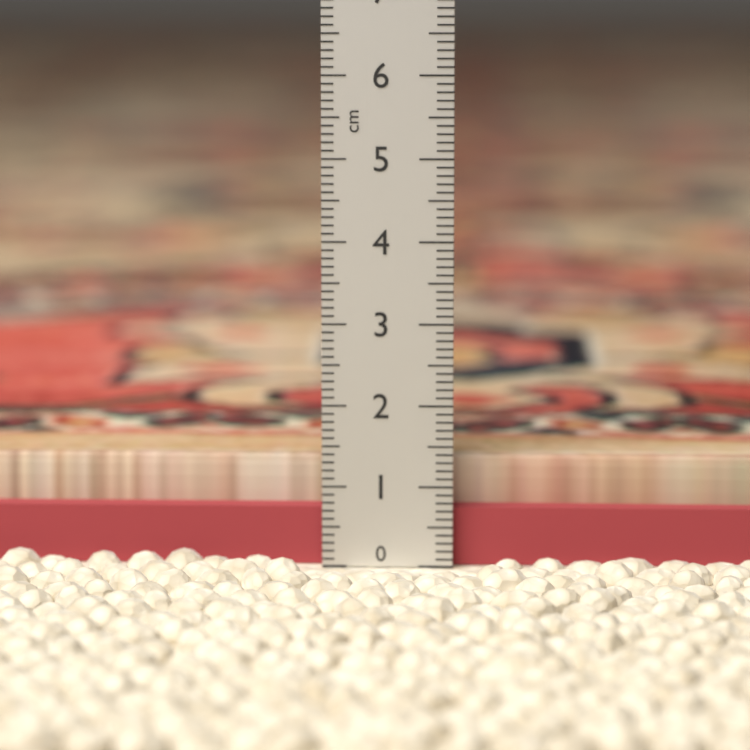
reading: 1.3 cm
